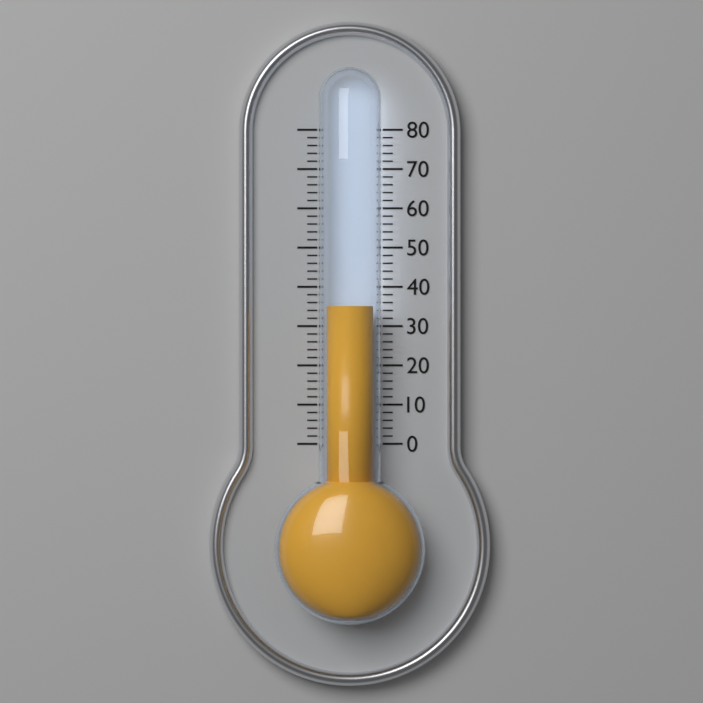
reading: 35 (no unit)
